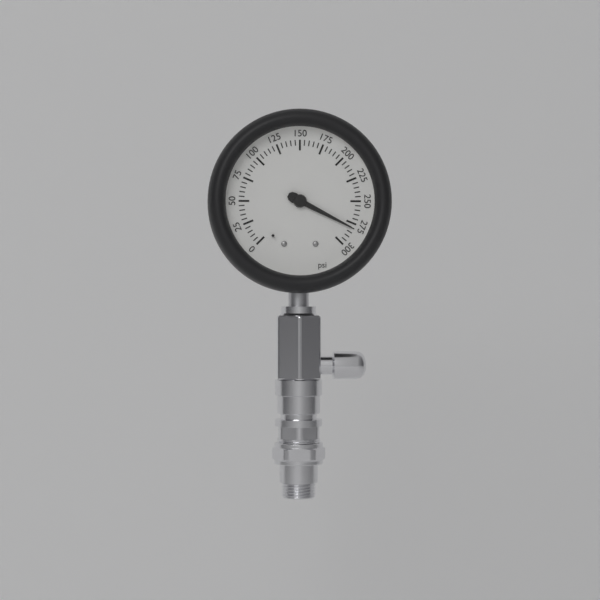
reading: 280 psi
